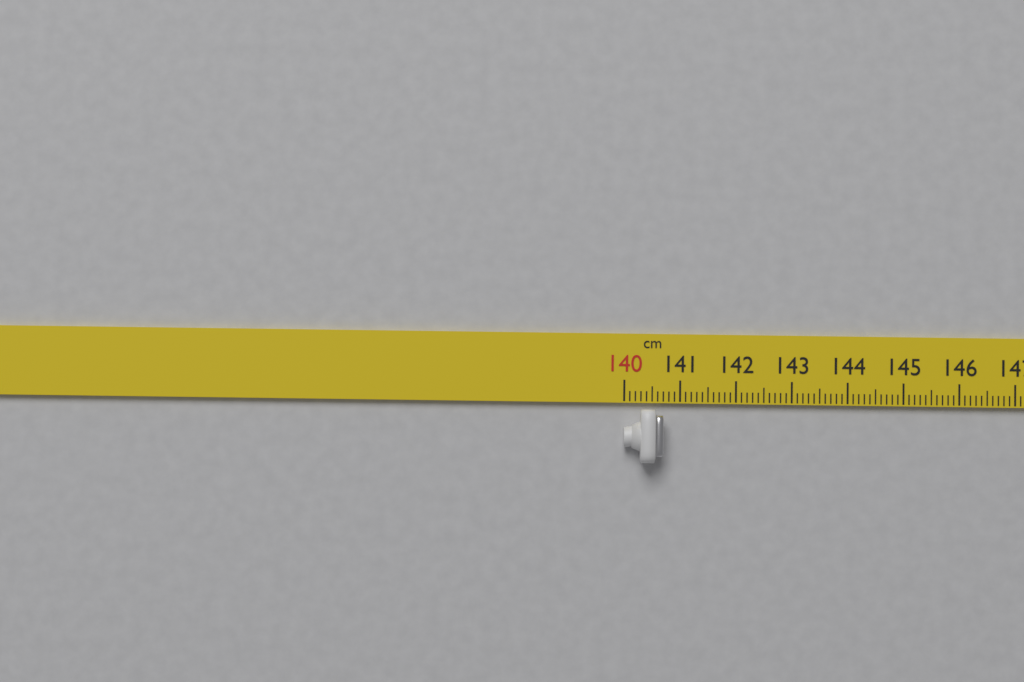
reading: 140.7 cm
